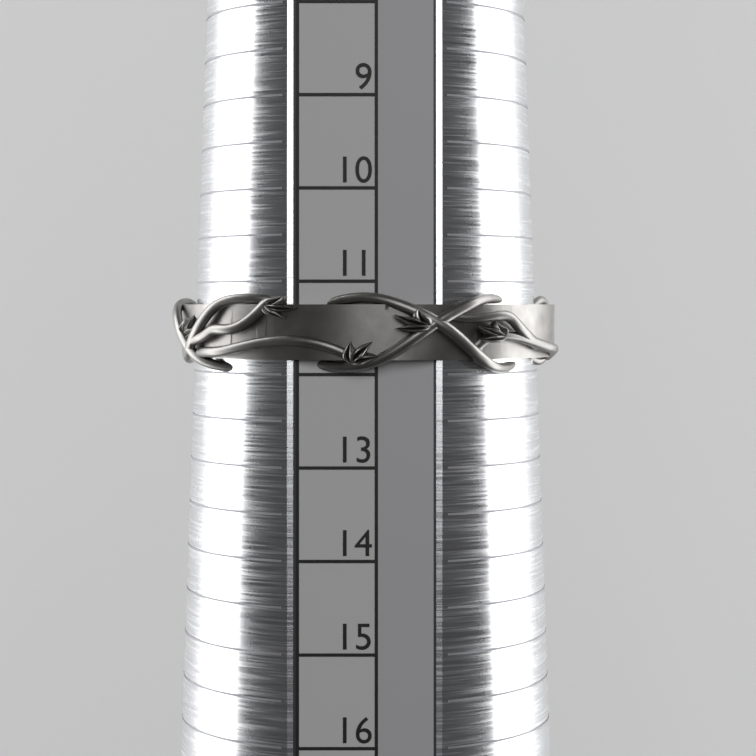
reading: 12.0 (no unit)
